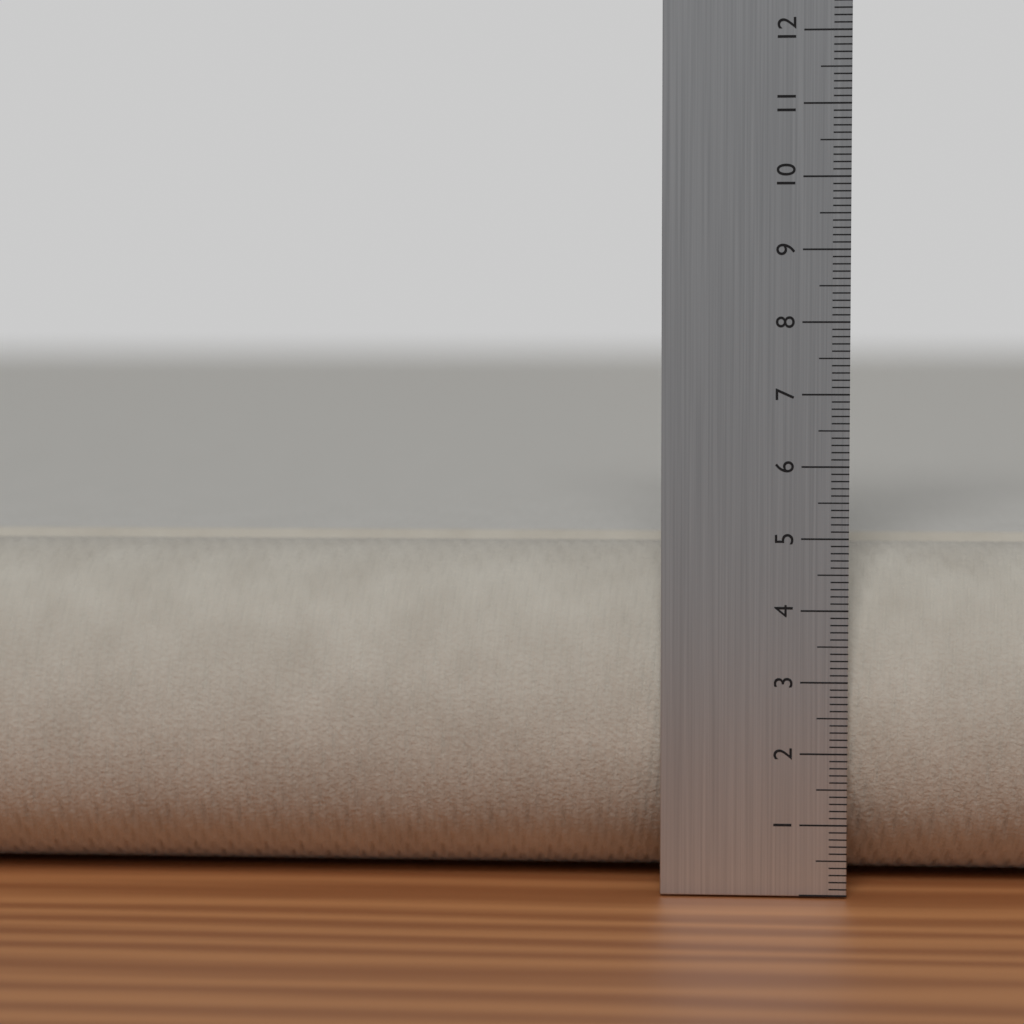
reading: 4.8 cm
